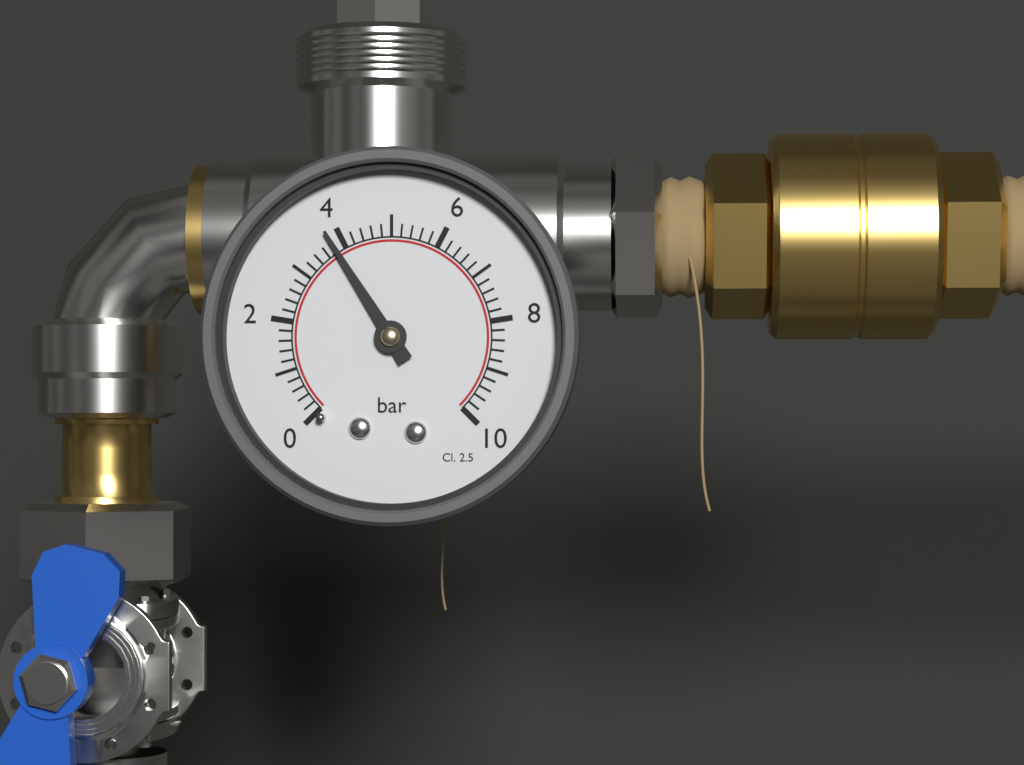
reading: 3.8 bar
